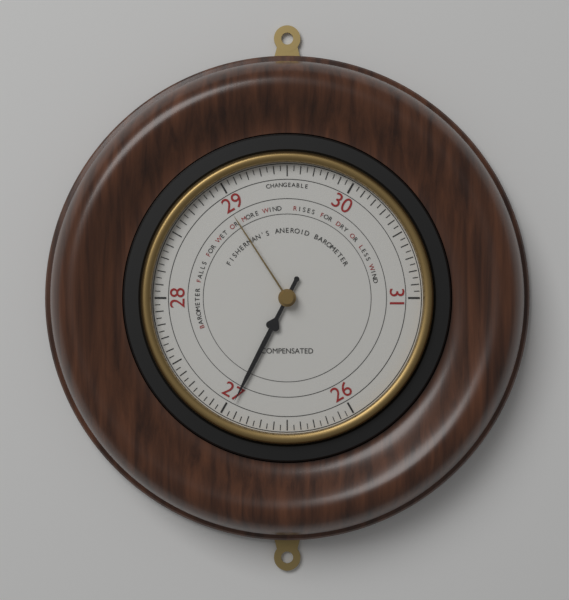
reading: 26.95 (no unit)
